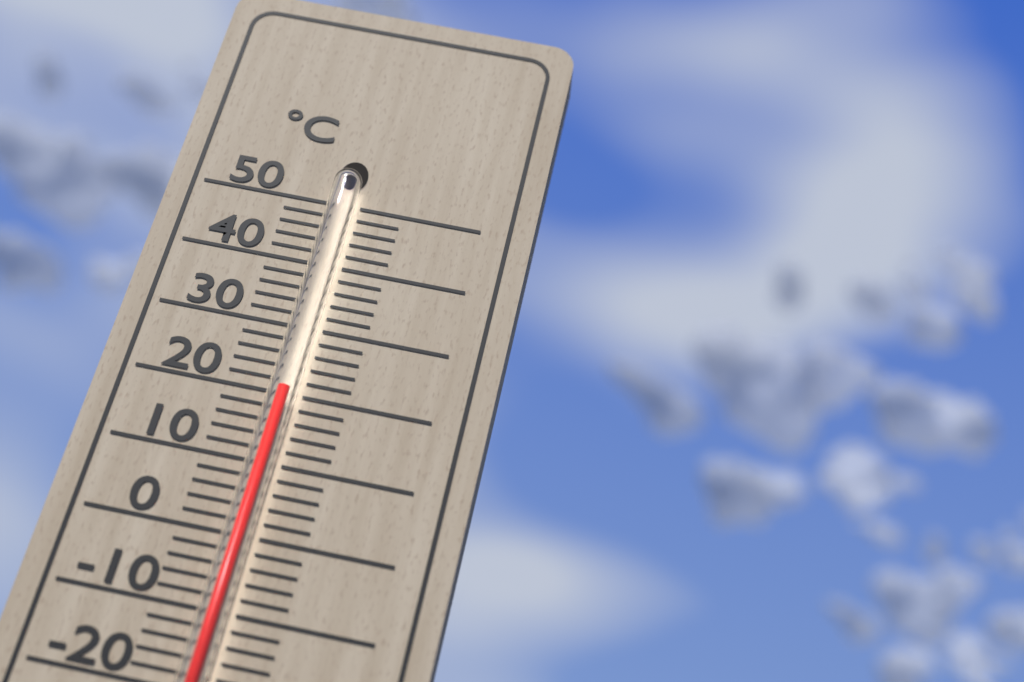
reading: 20 °C
